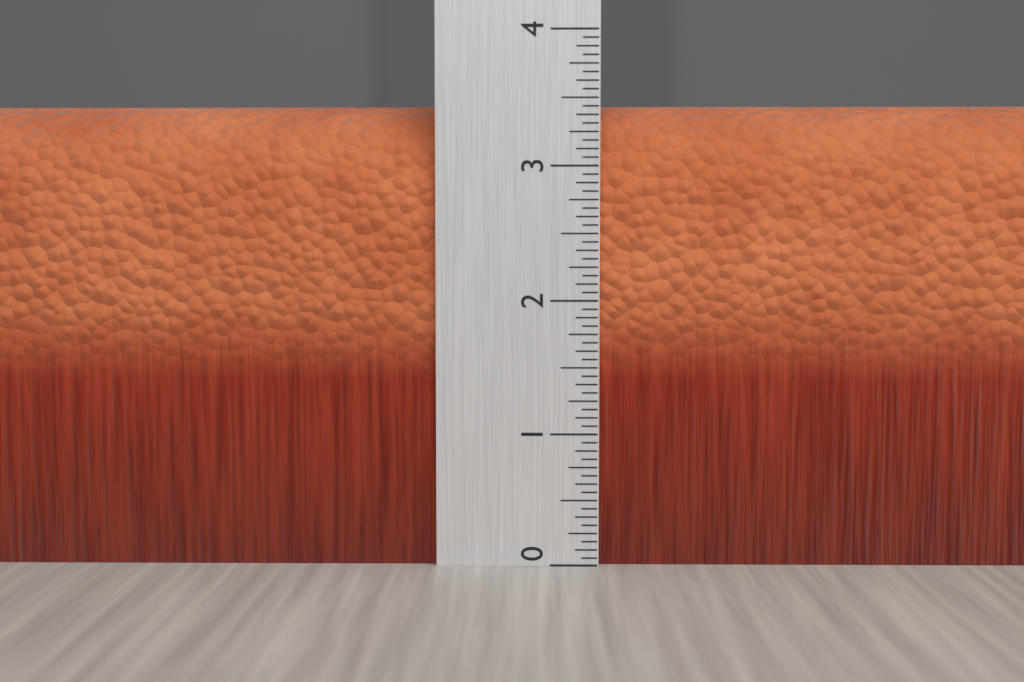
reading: 3.5000 (no unit)
